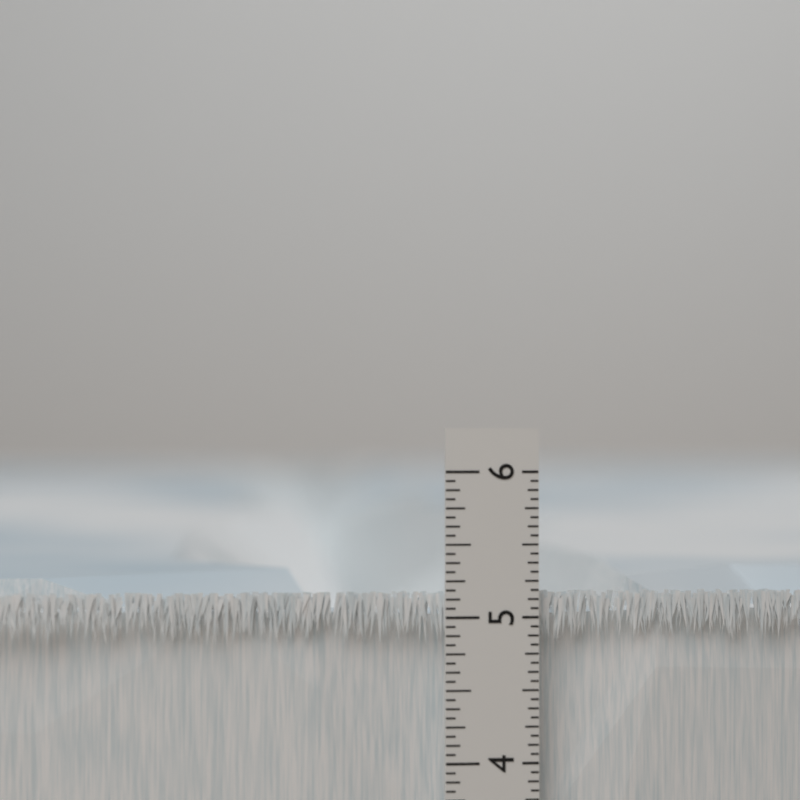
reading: 5.1875 in
